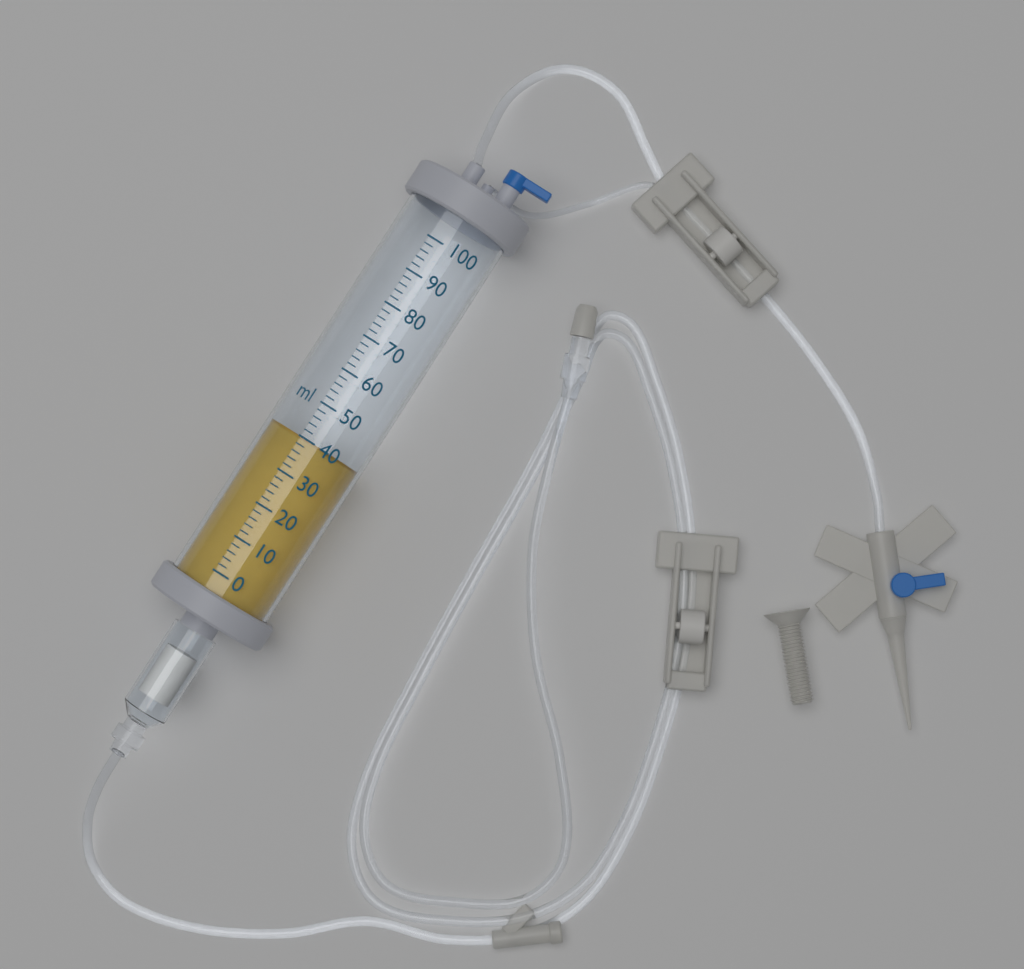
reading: 40 ml
